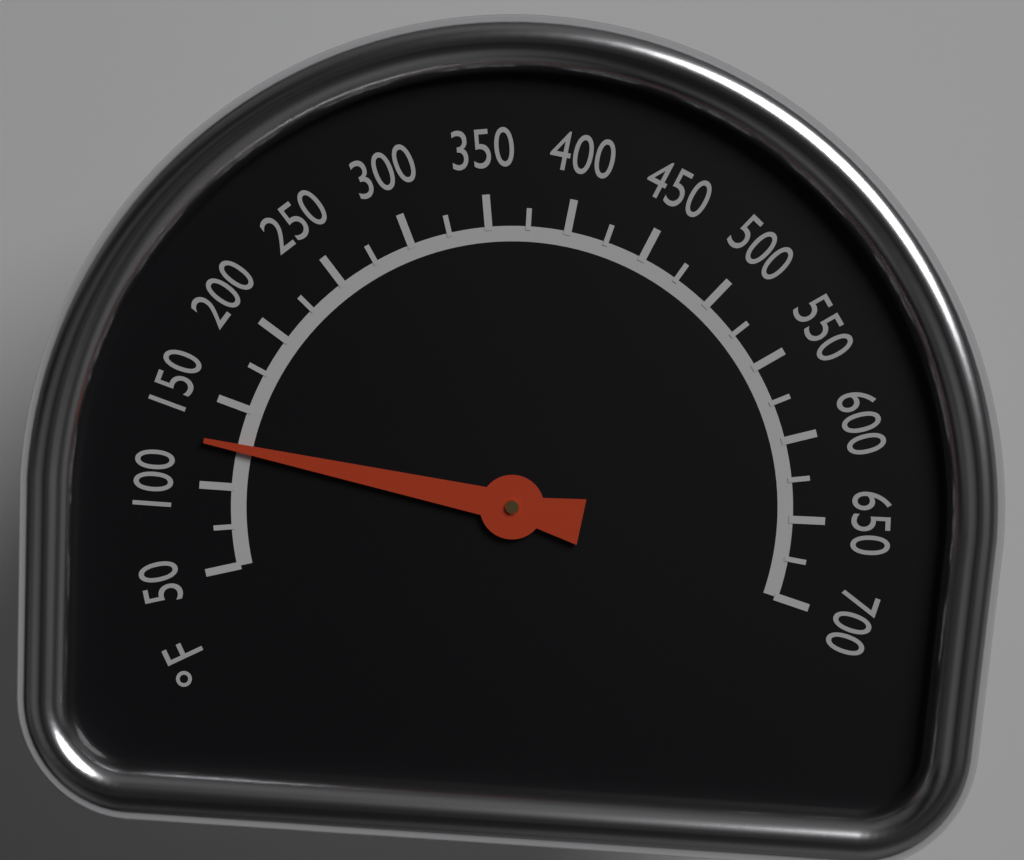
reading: 125 °F
